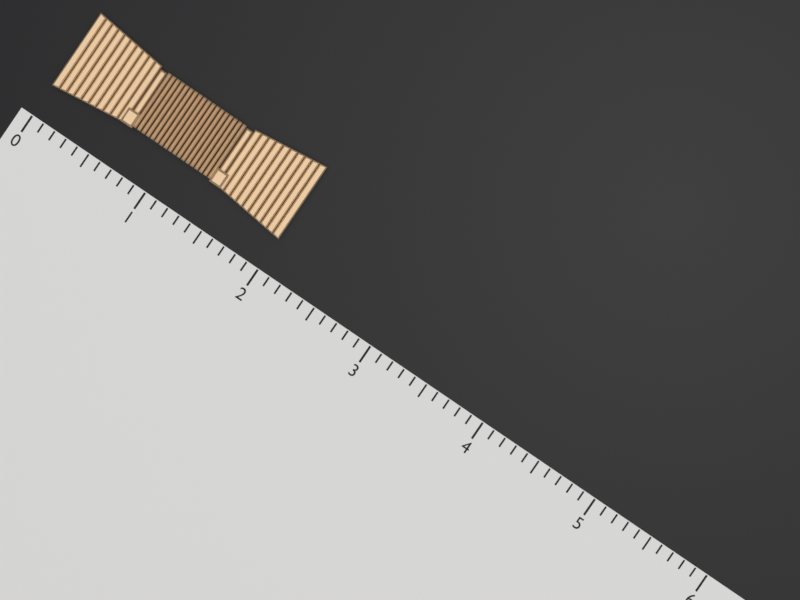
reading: 2.0 (no unit)
